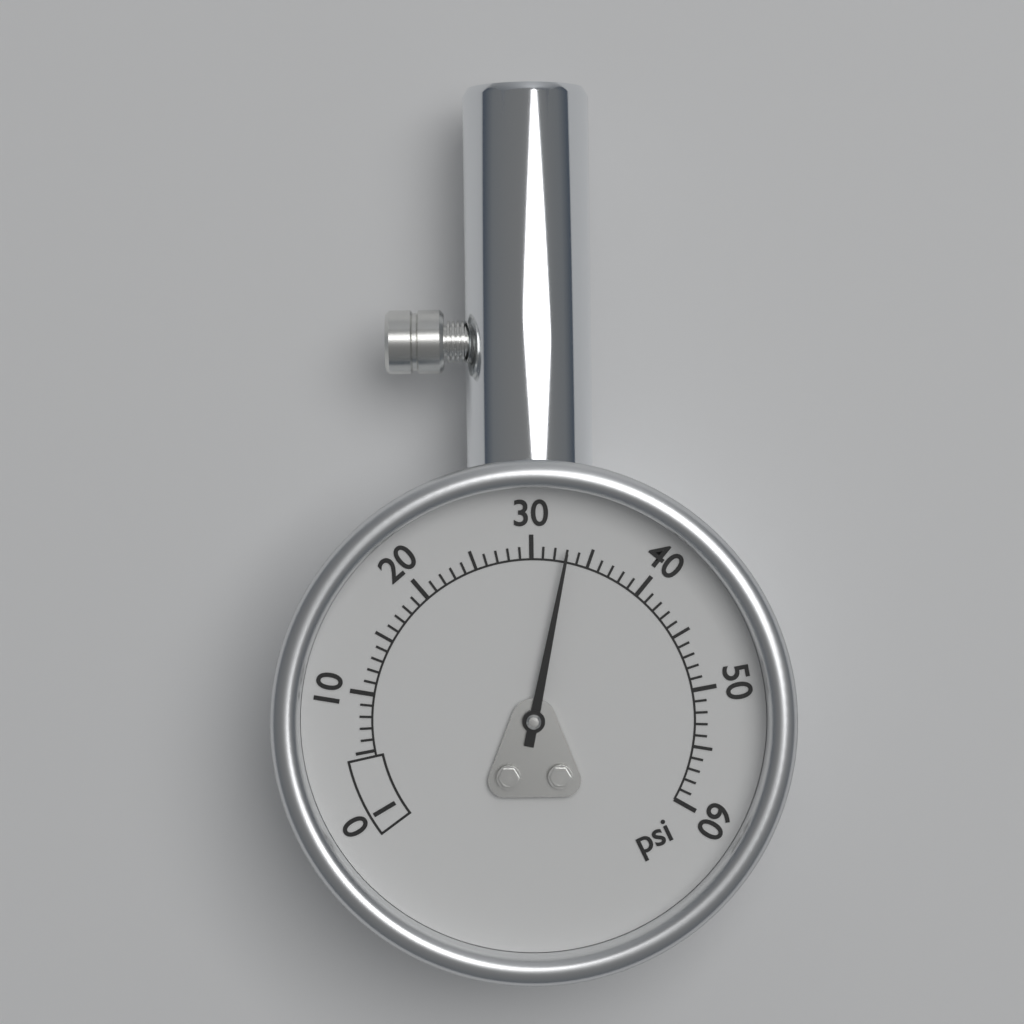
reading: 33 psi
